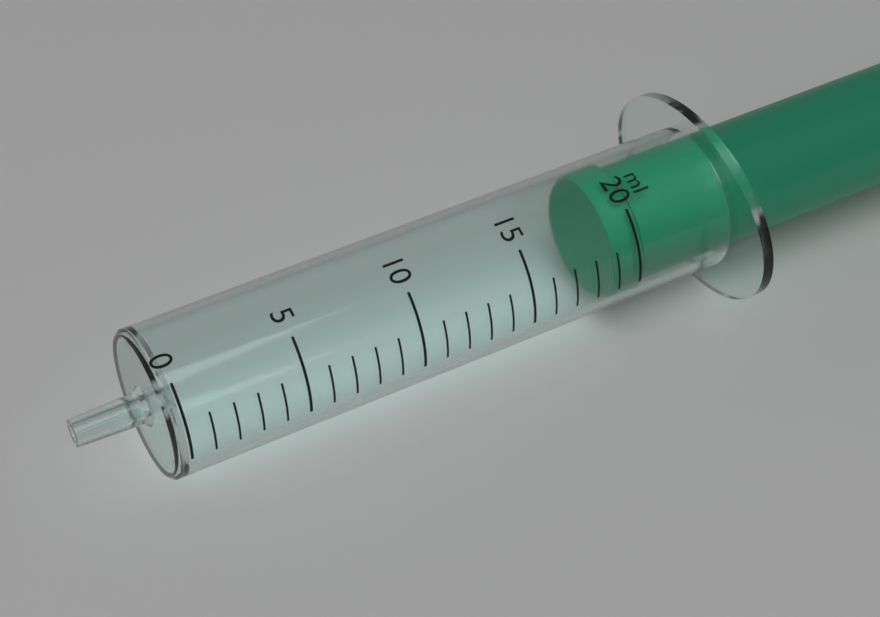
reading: 19 ml
